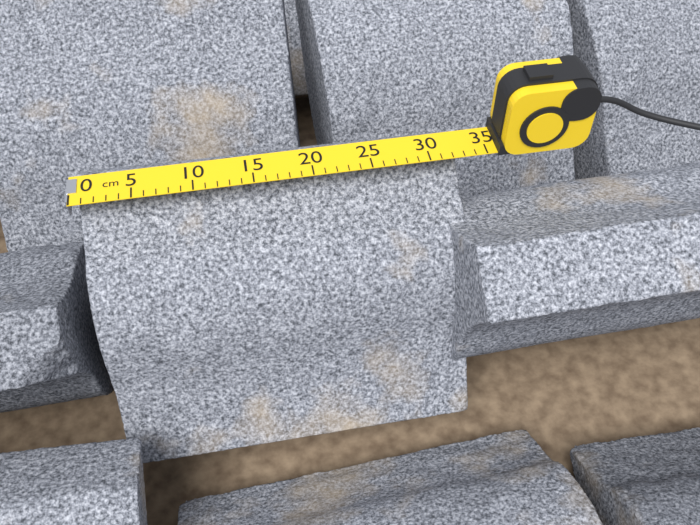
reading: 33 cm
